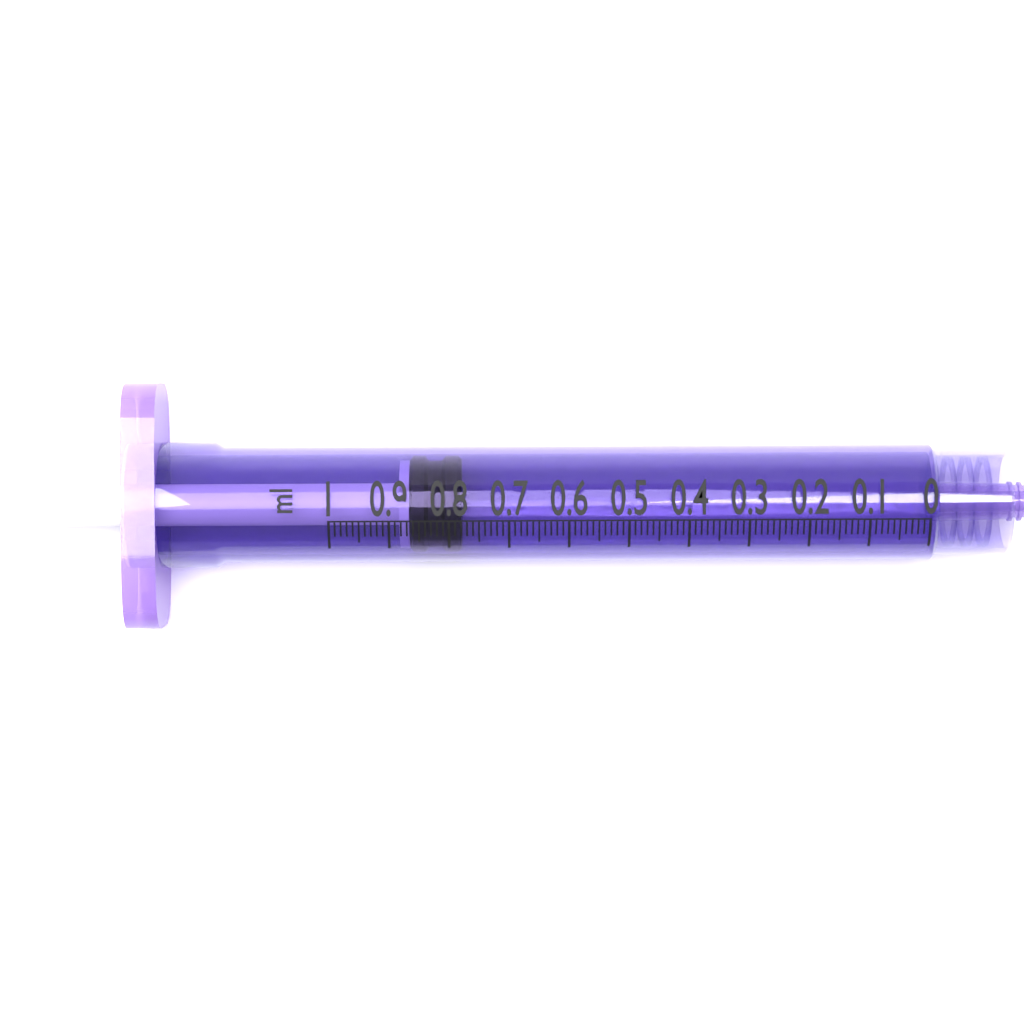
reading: 0.78 ml
